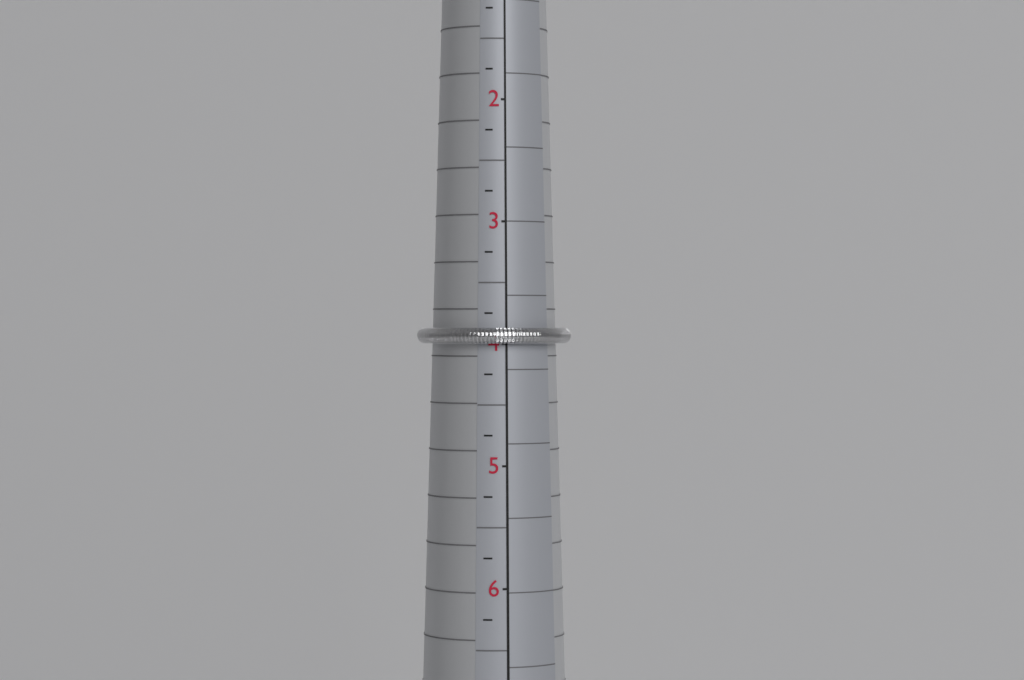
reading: 4.00 (no unit)
